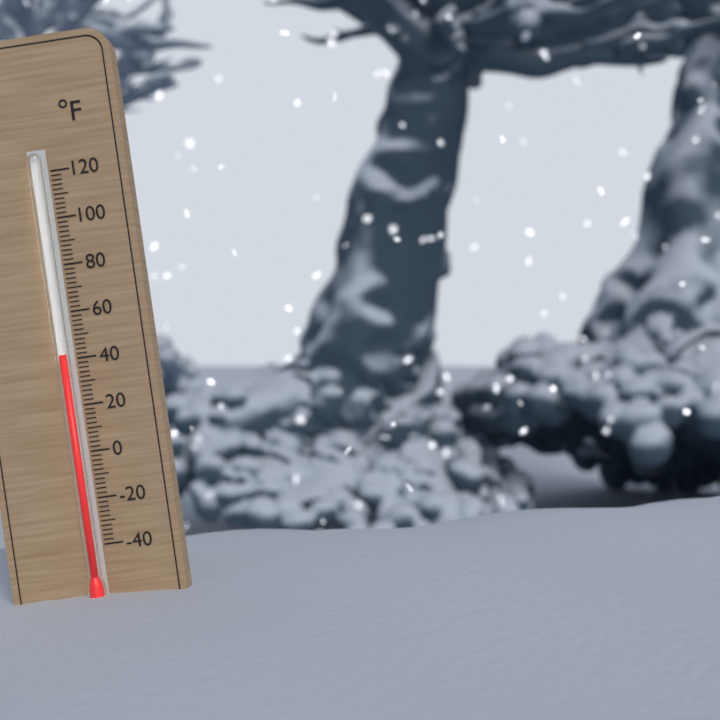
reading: 42 °F
